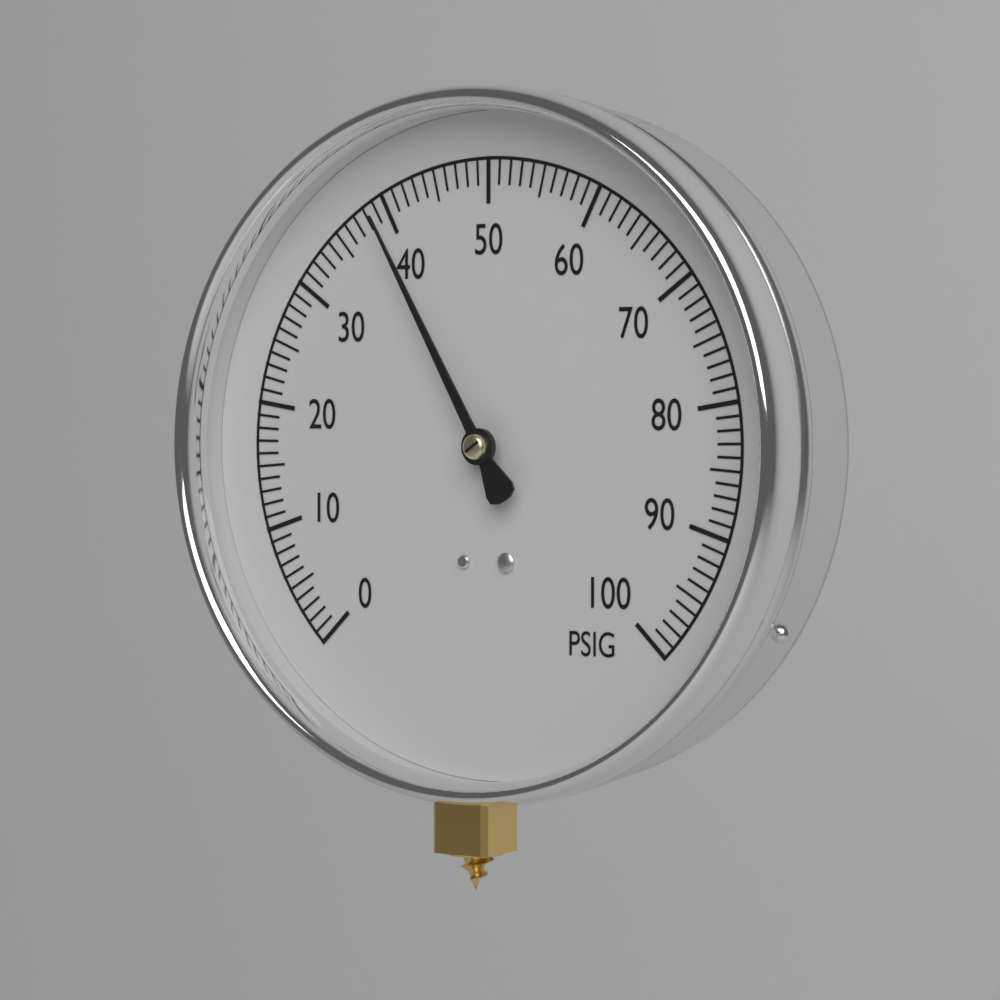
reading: 39 PSIG
